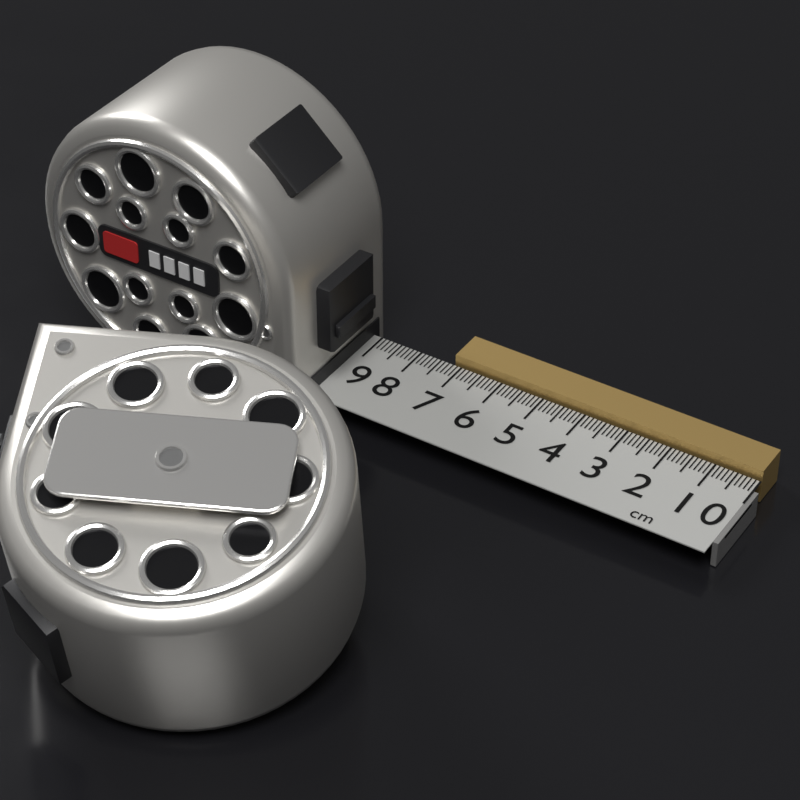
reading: 7.2 cm
